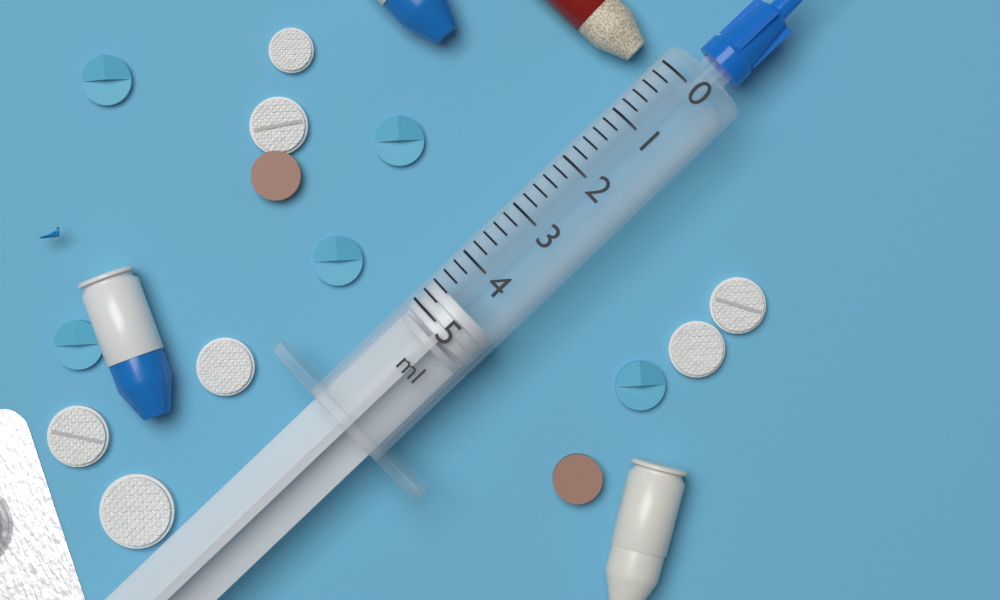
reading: 4.6 ml
